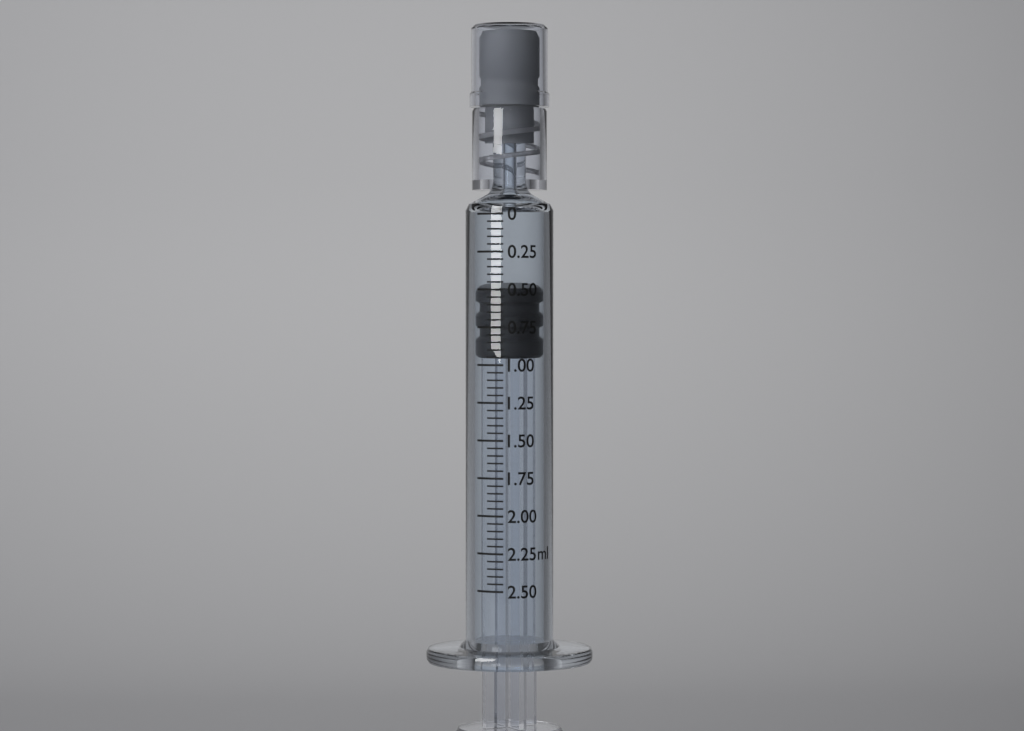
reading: 0.50 ml
